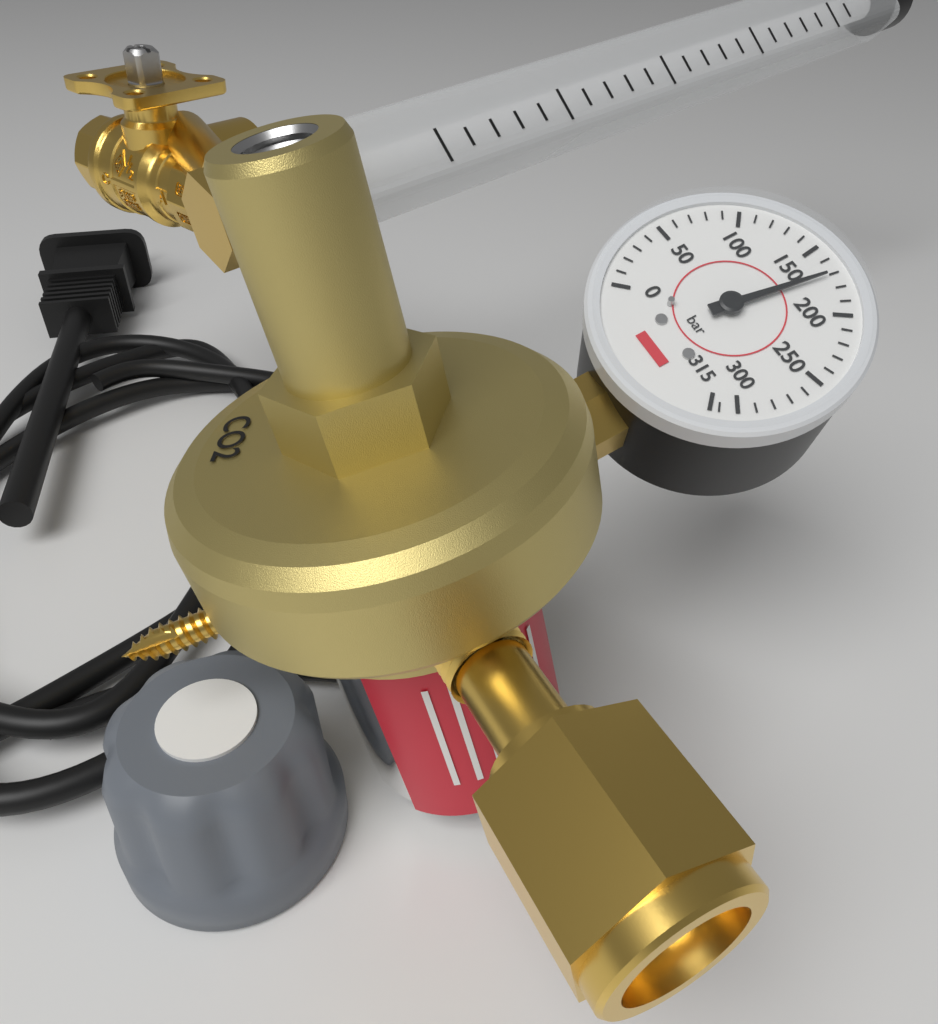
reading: 170 bar
